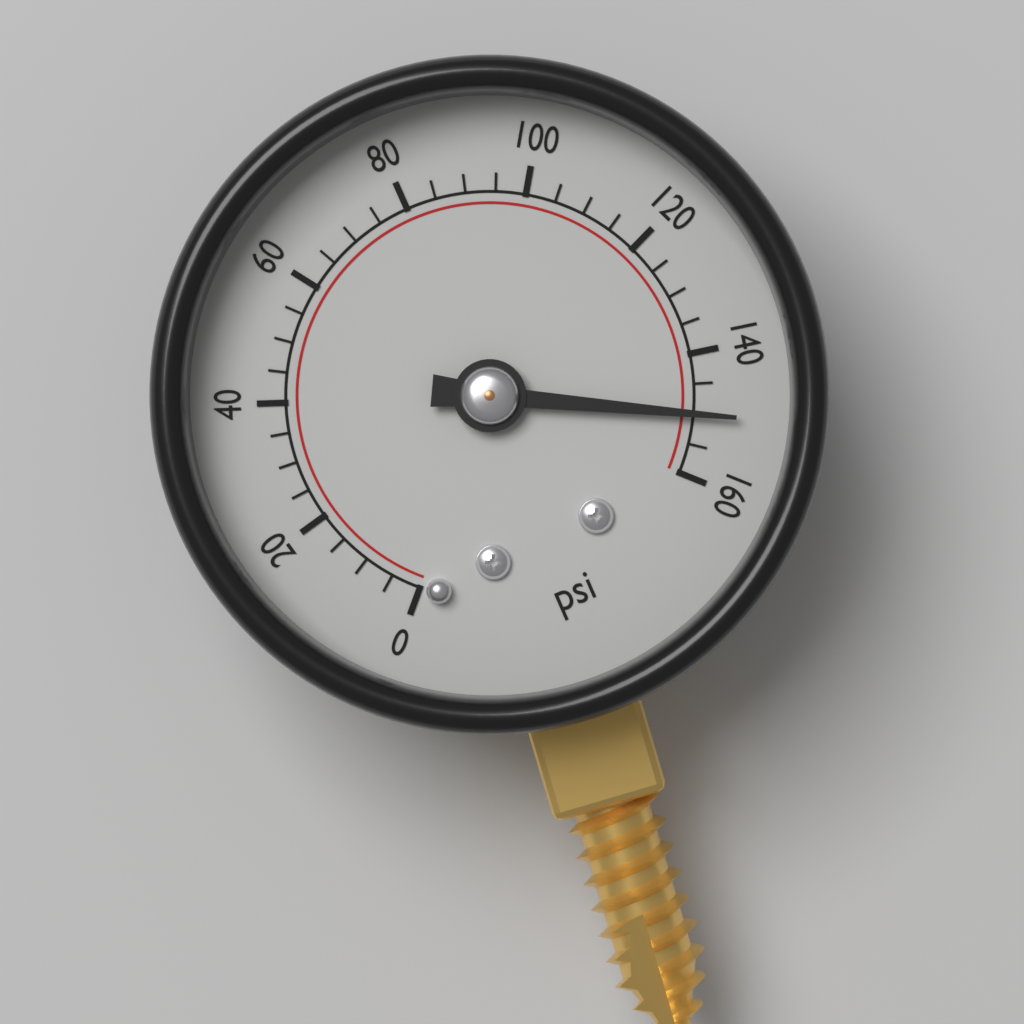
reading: 150 psi
